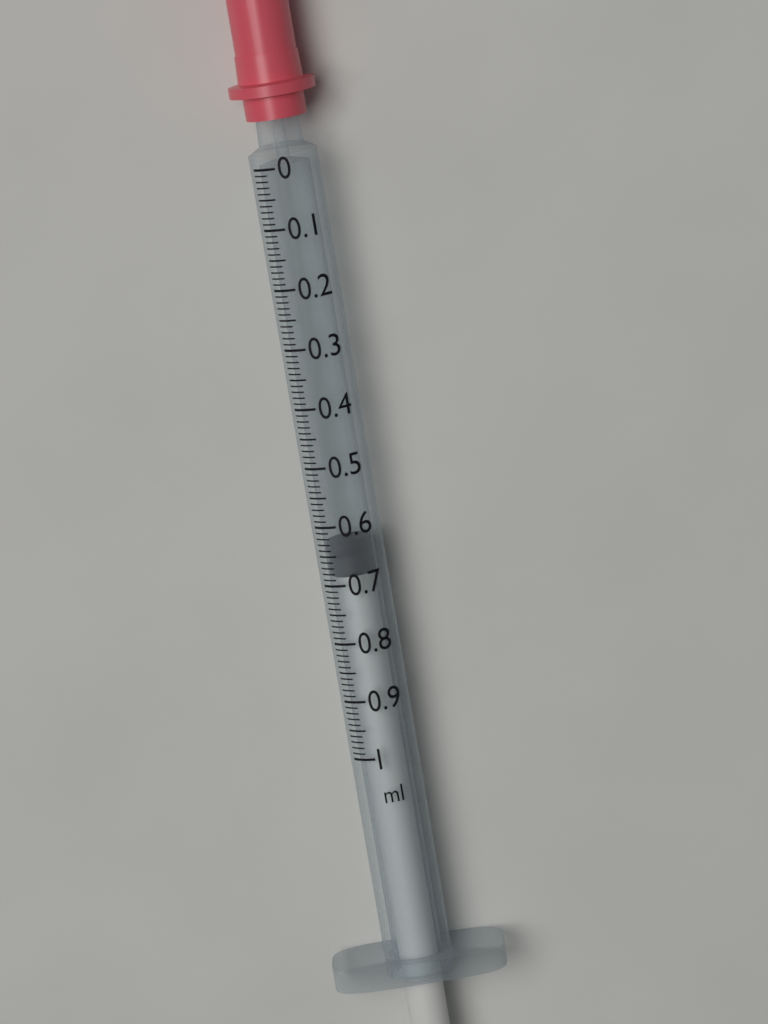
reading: 0.63 ml
